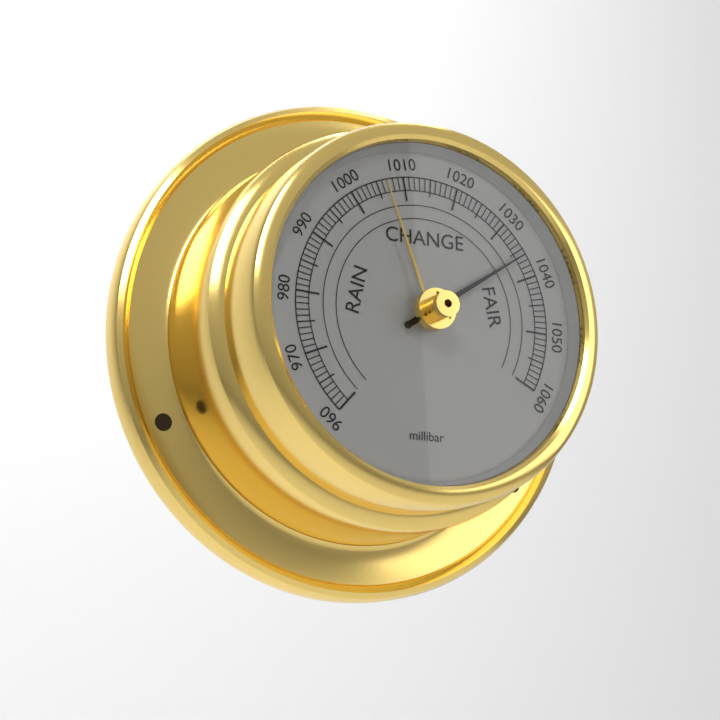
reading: 1036 millibar
